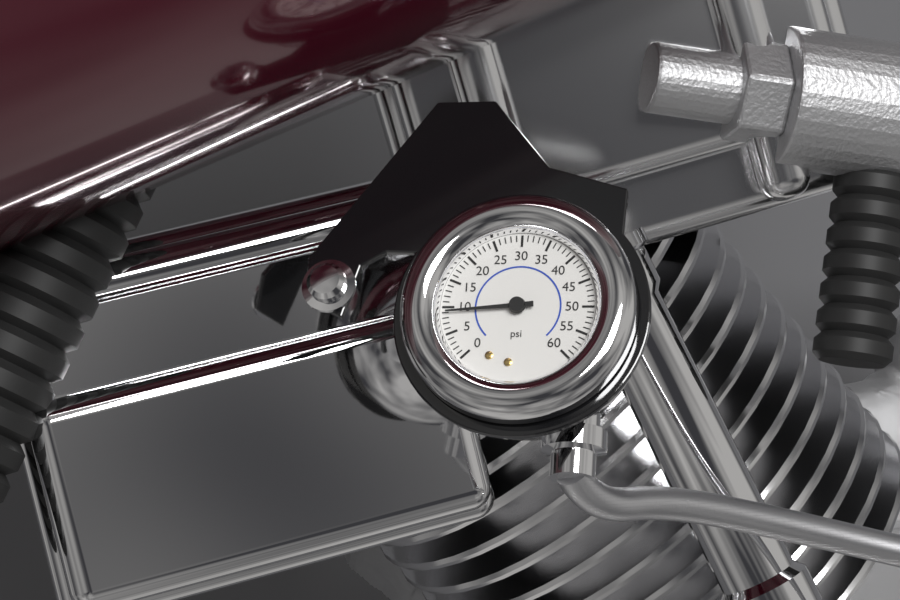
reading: 9 psi
